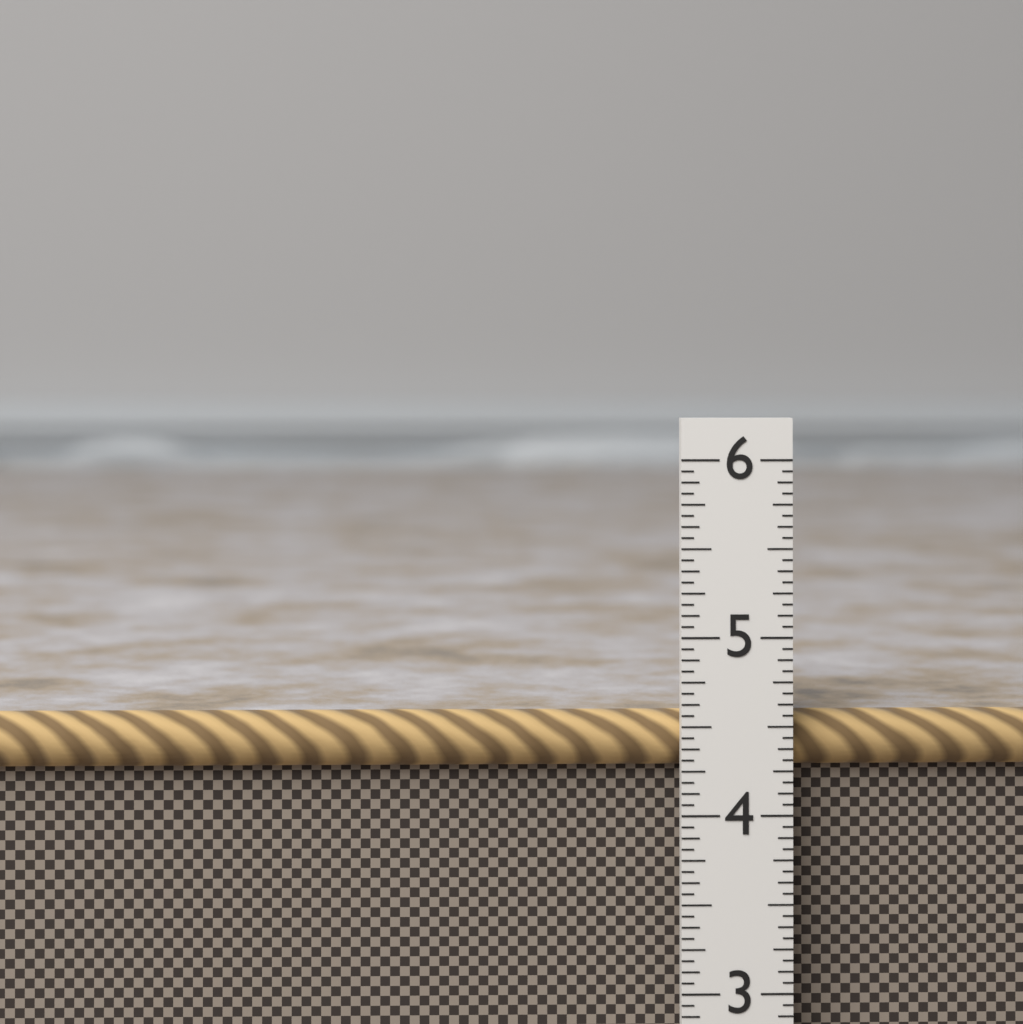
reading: 4.5625 in
